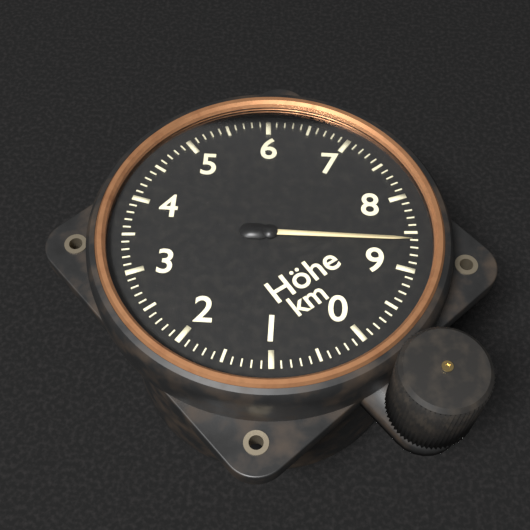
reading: 8.6 km
